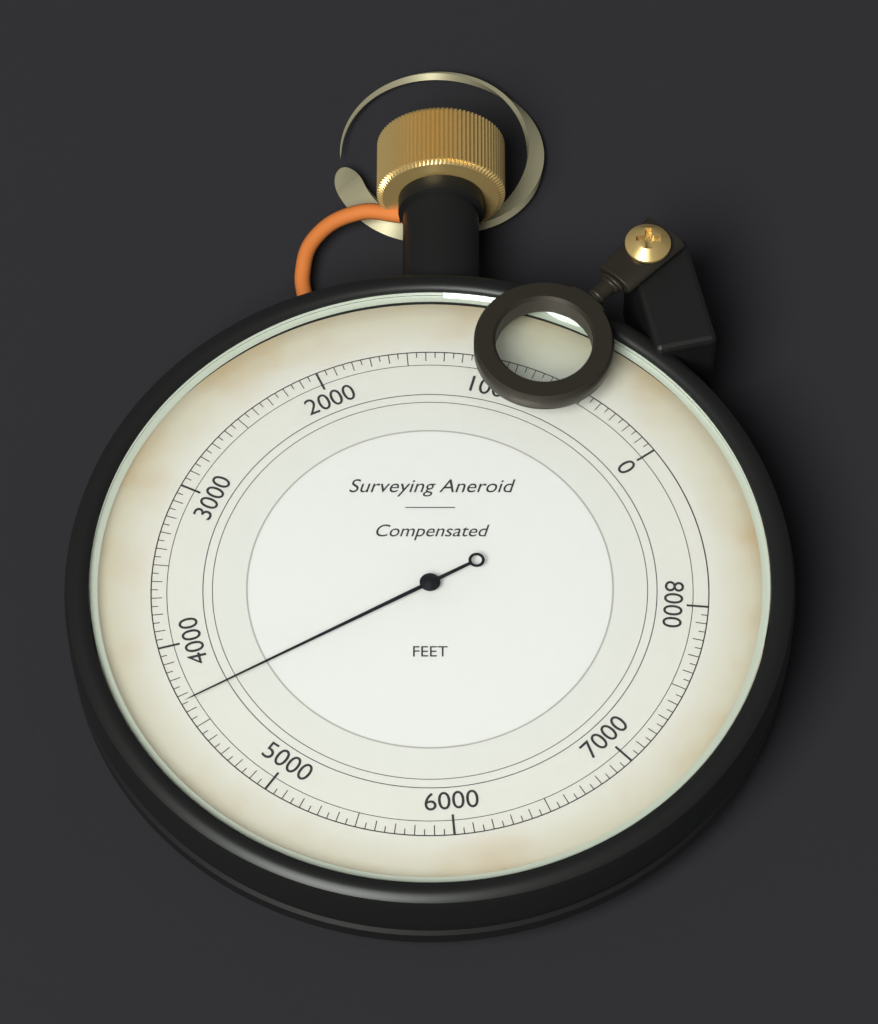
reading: 4350 ft
